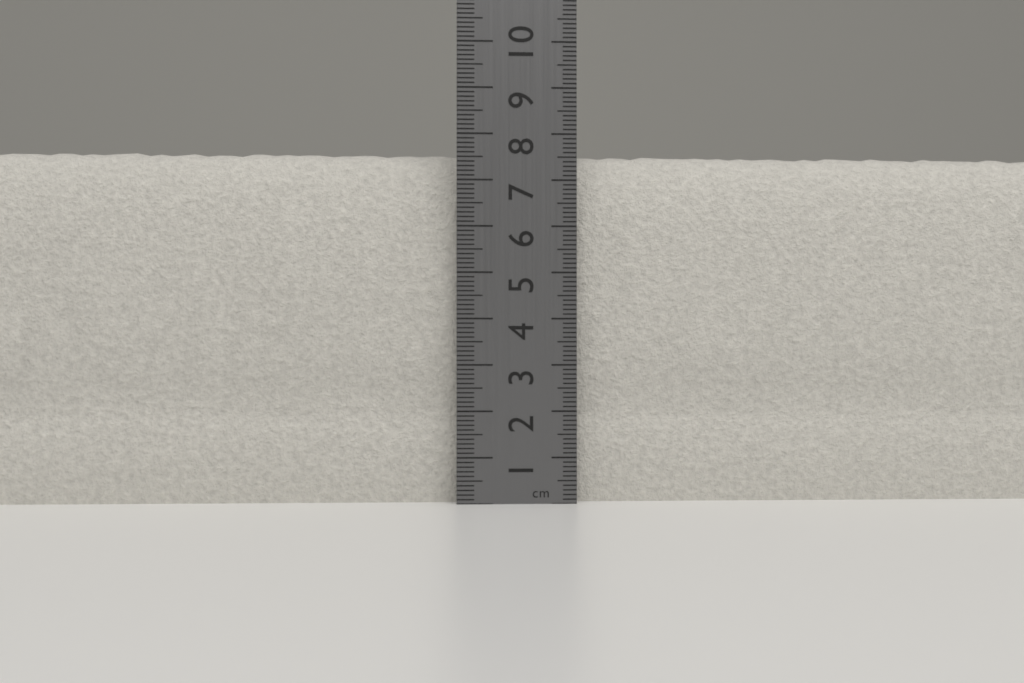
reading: 7.7 cm
